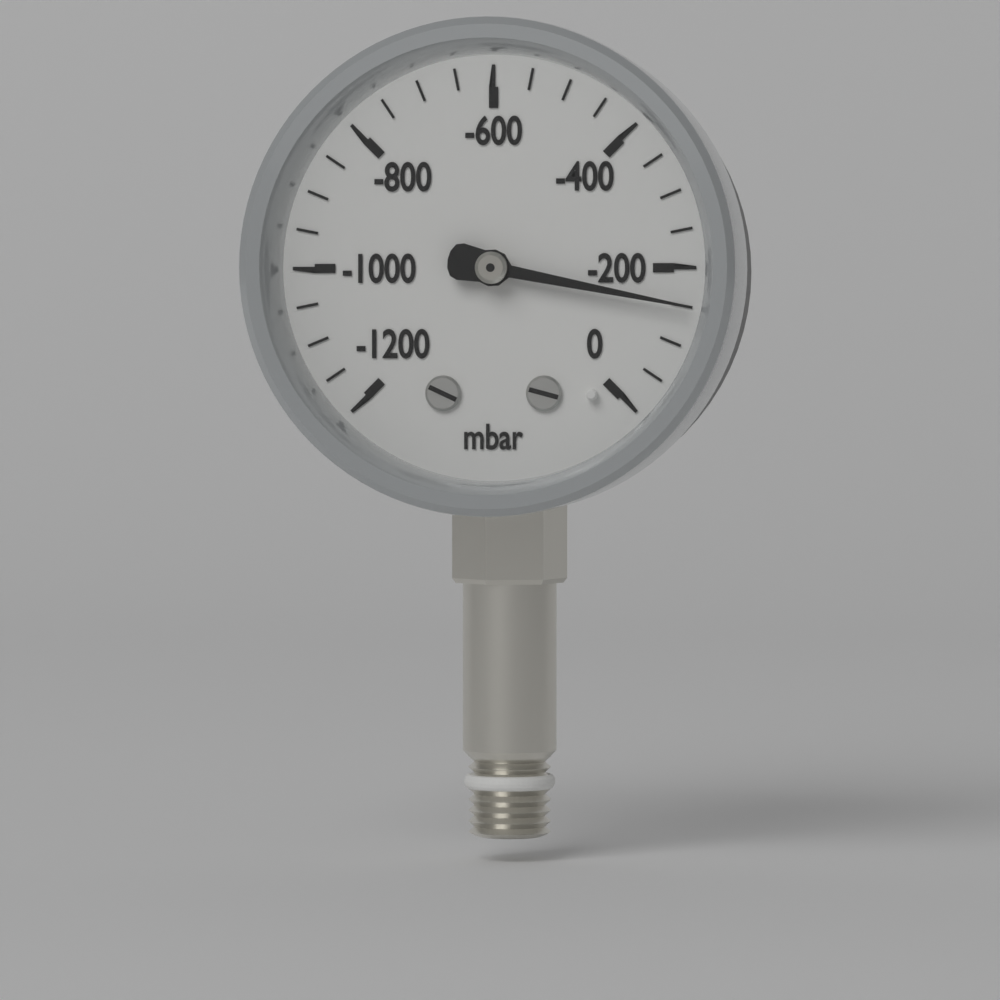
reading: -150 mbar
